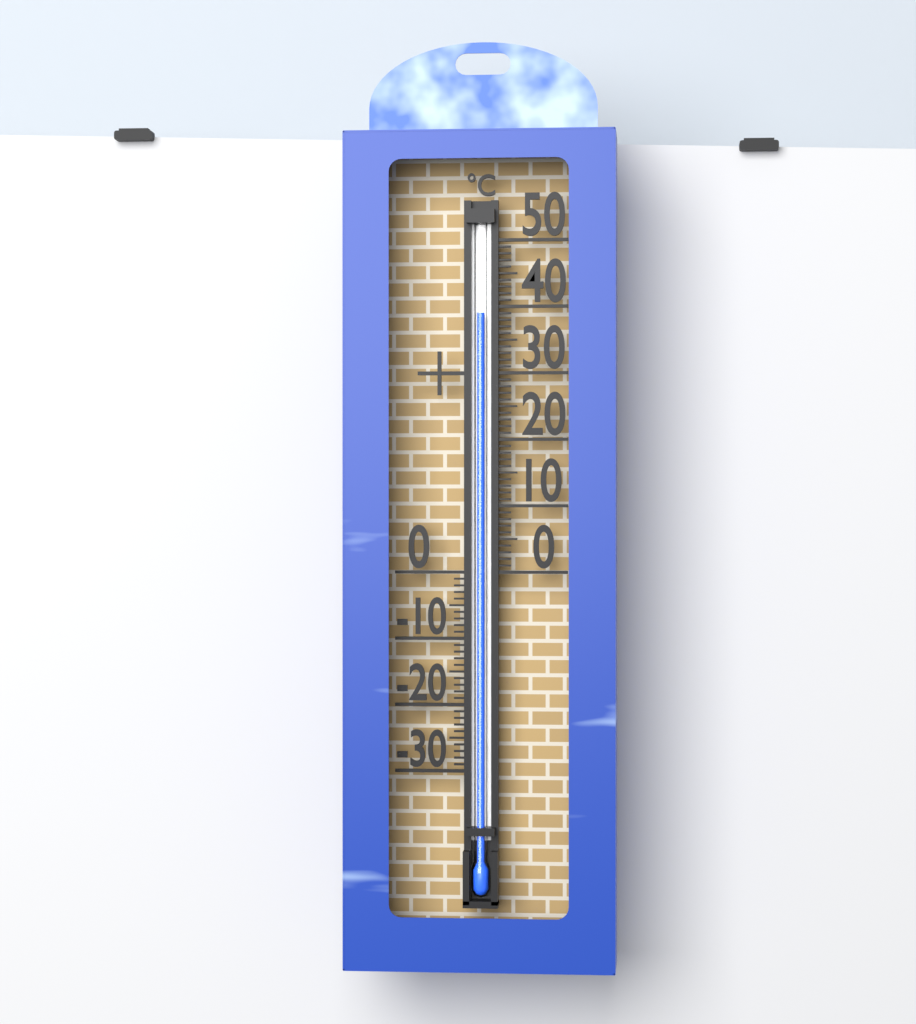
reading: 39 °C
